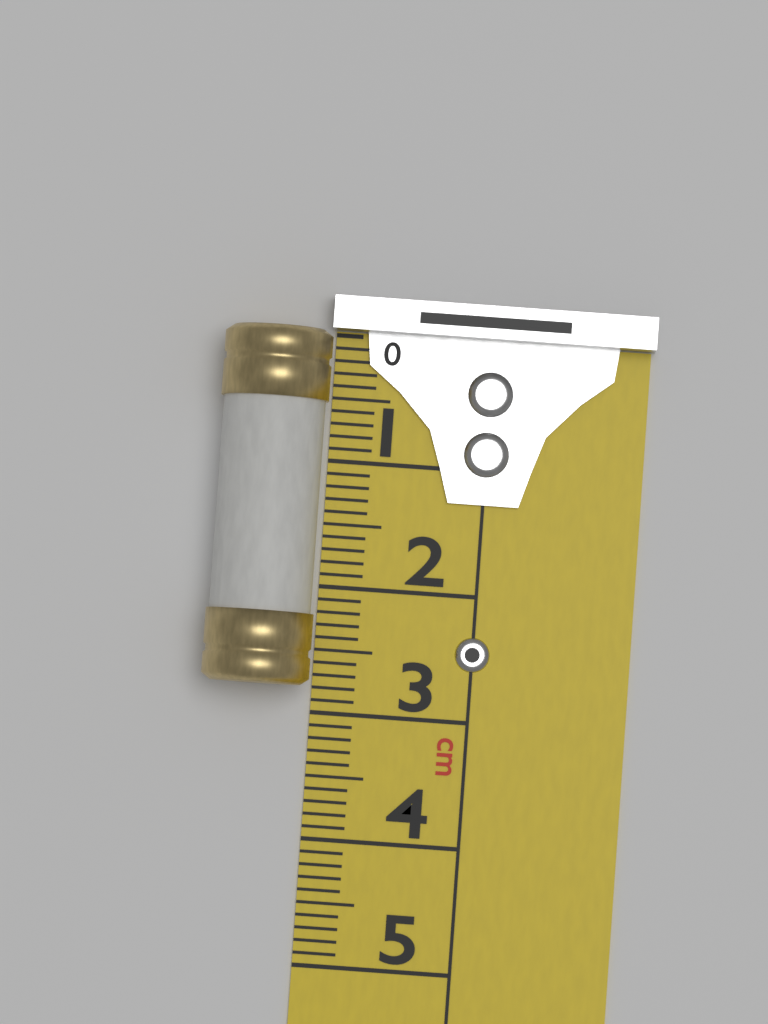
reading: 2.8 cm
